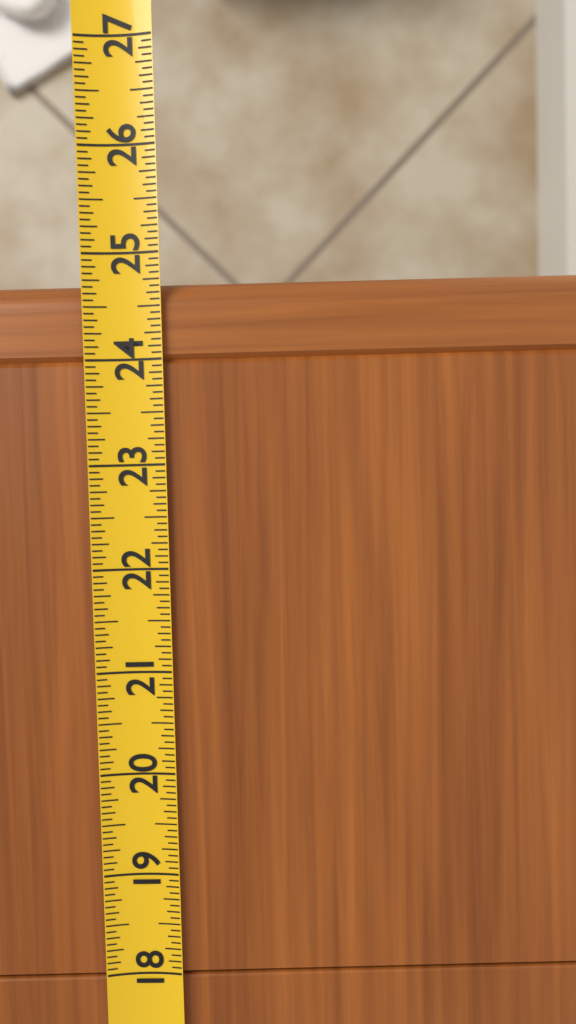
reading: 24.7500 (no unit)
